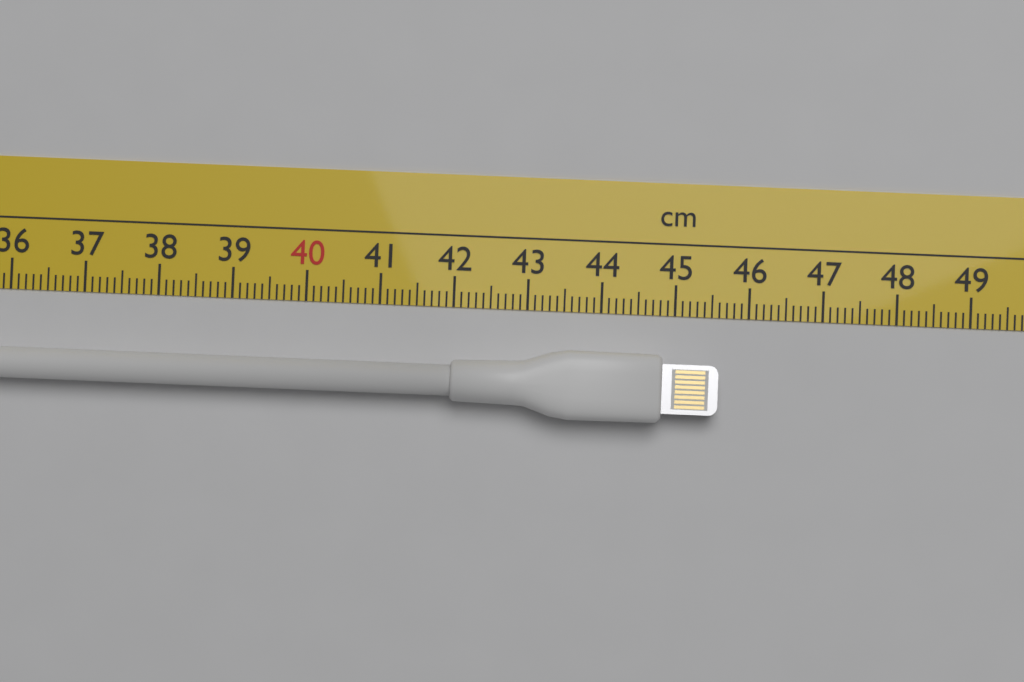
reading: 45.6 cm
